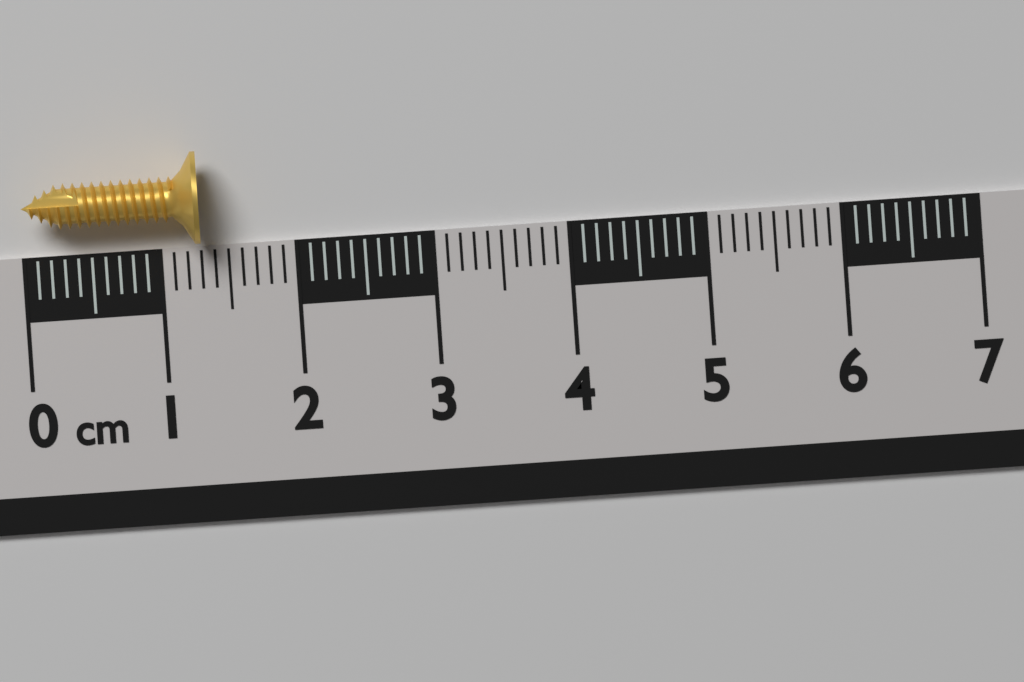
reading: 1.3 cm
